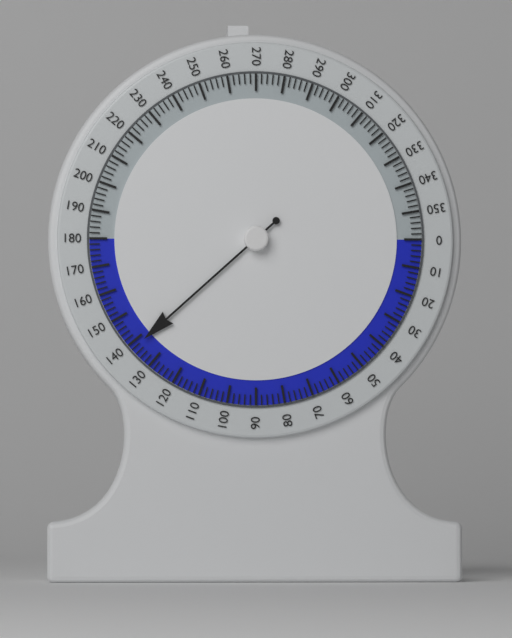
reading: 138 (no unit)
